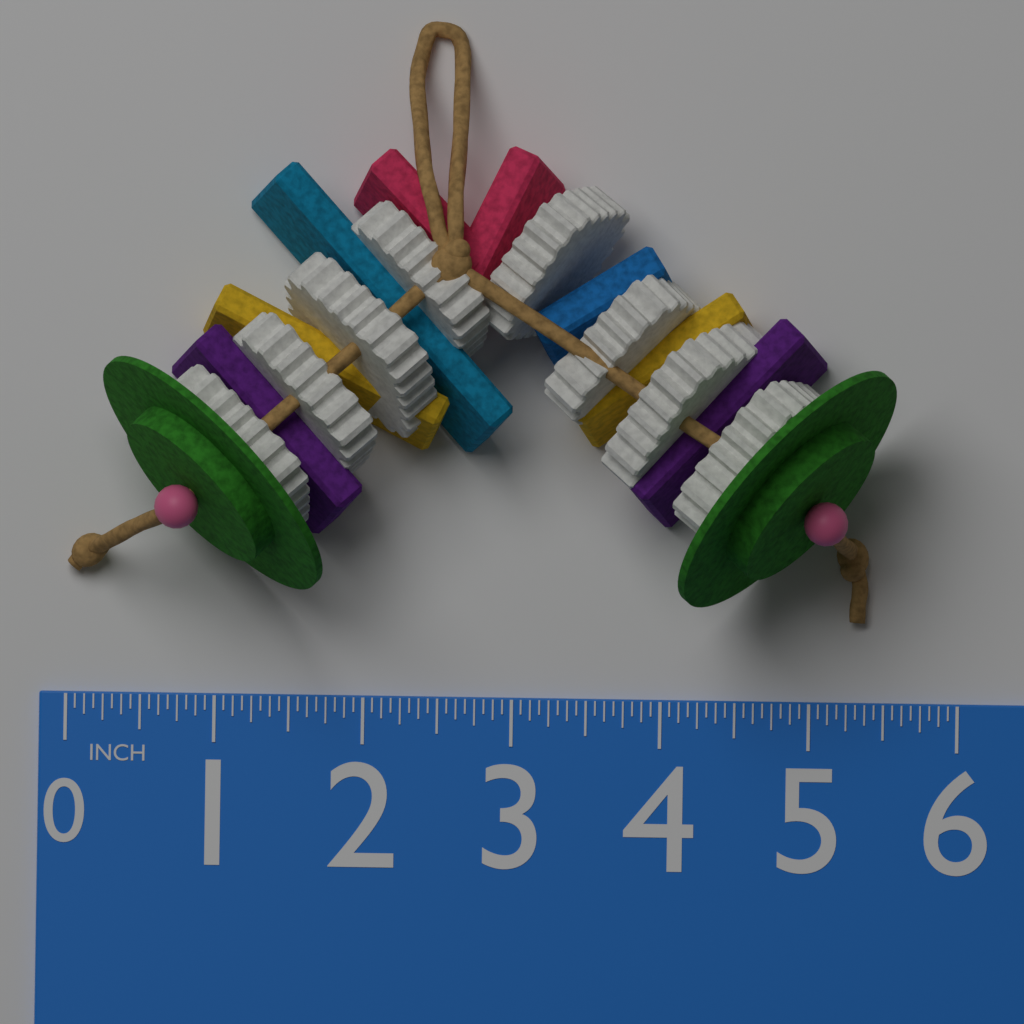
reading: 5.5625 in
